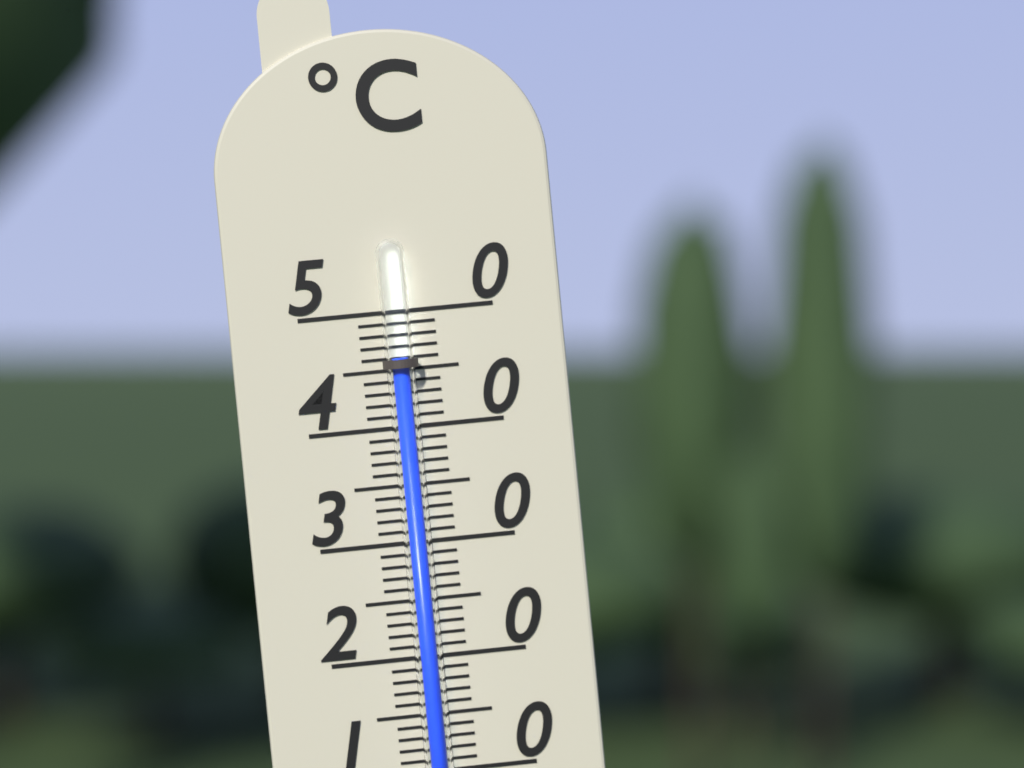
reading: 46 °C
